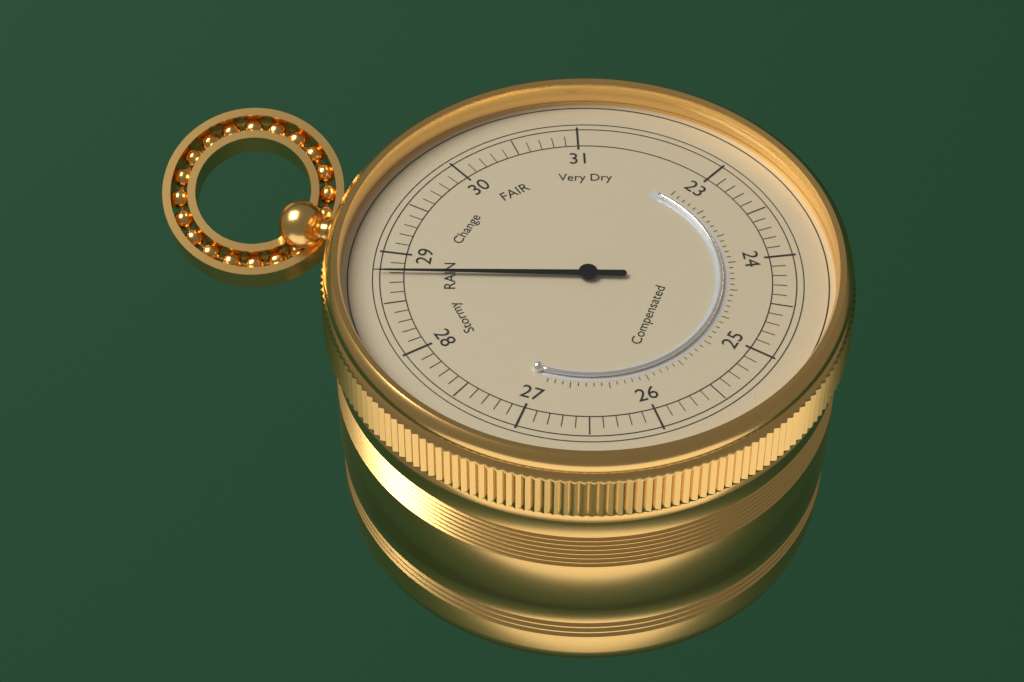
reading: 28.8 (no unit)
